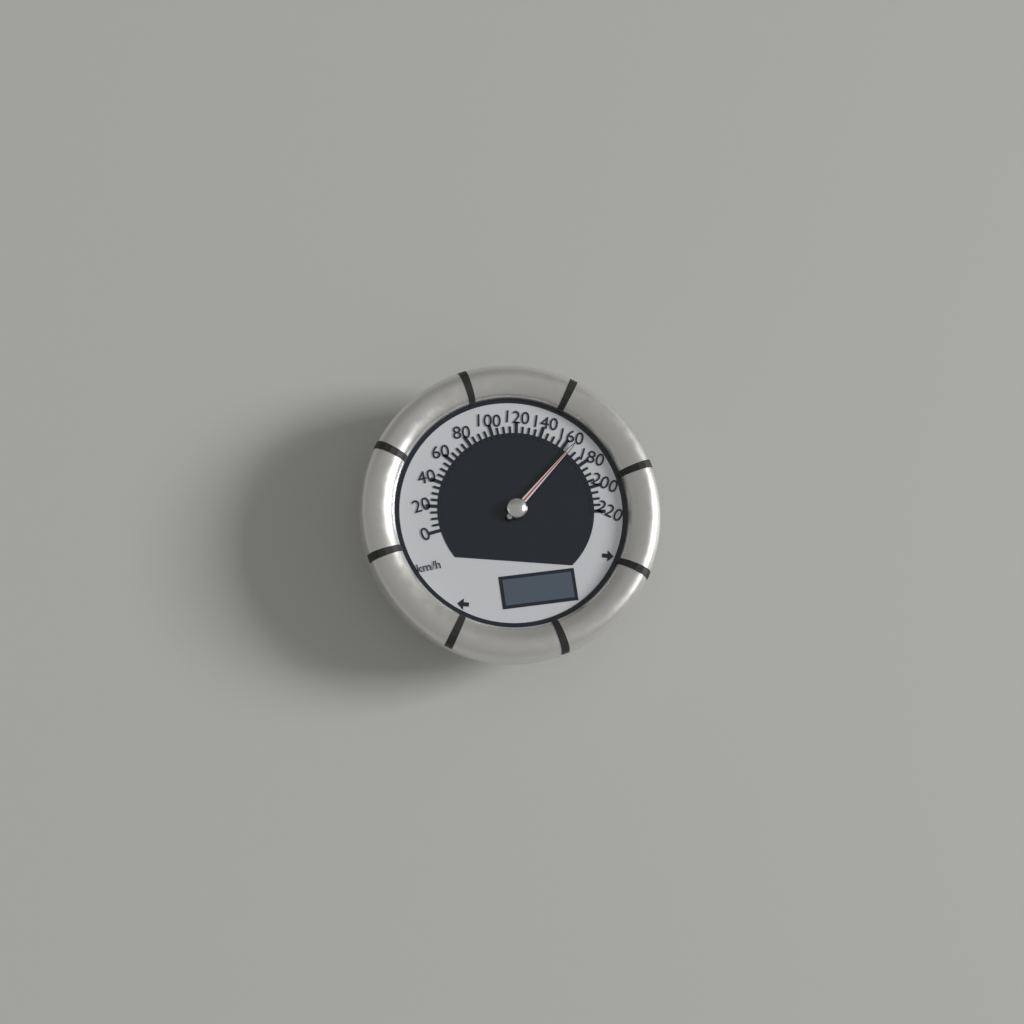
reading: 165 km/h
